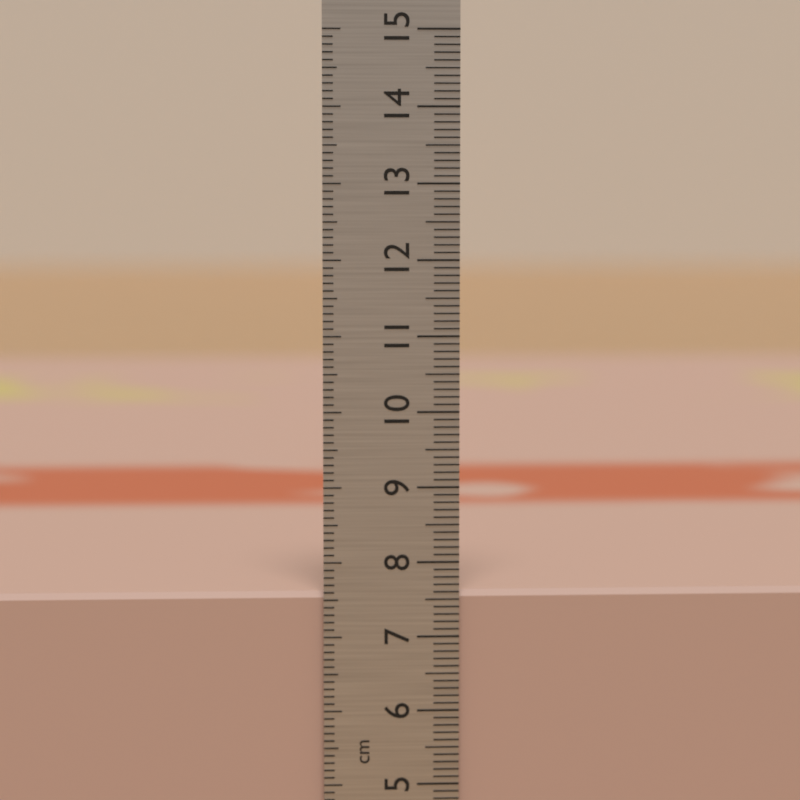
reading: 7.6 cm
